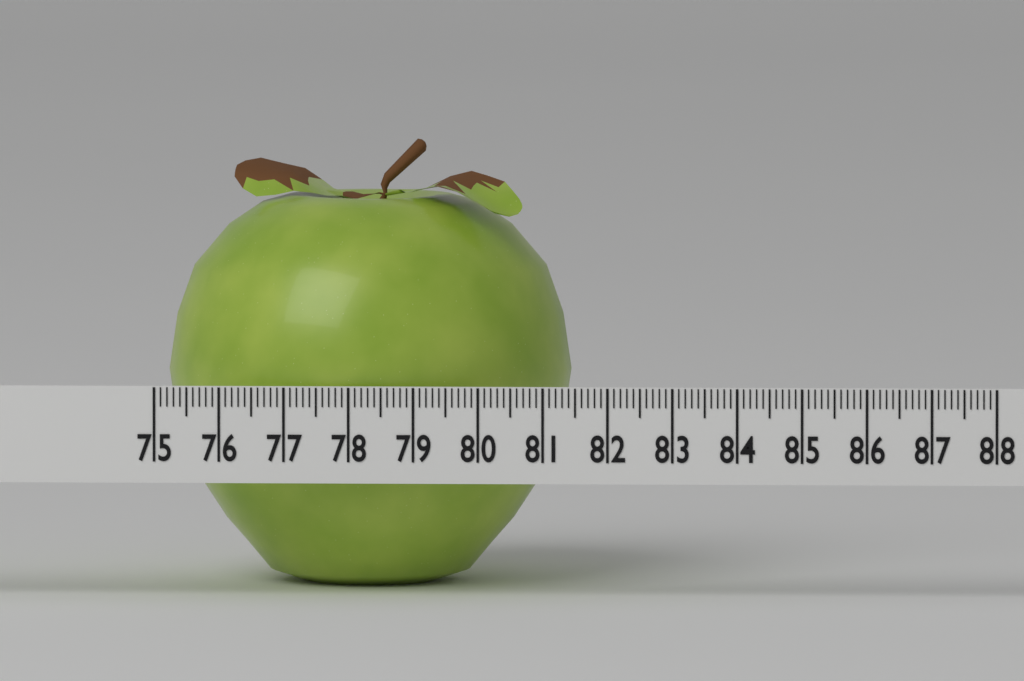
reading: 81.3 (no unit)
